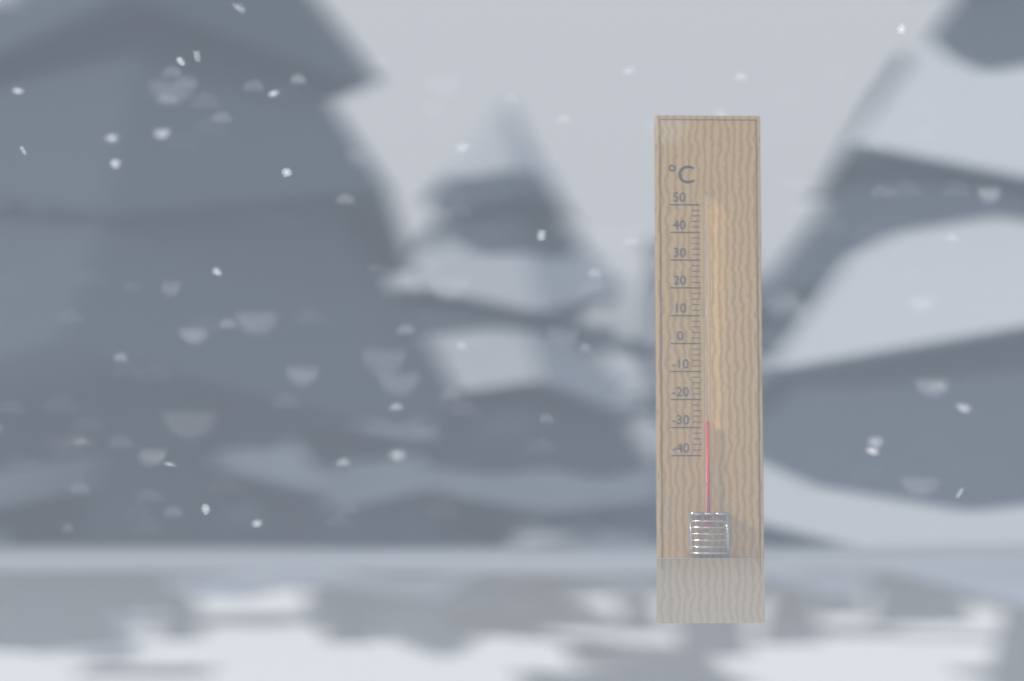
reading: -28 °C
